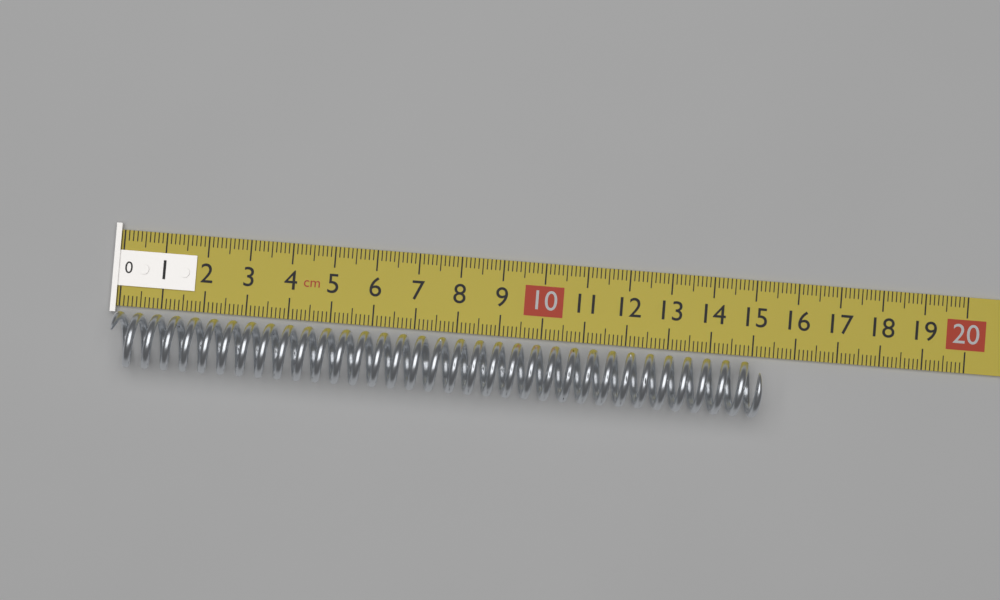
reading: 15.2 cm
